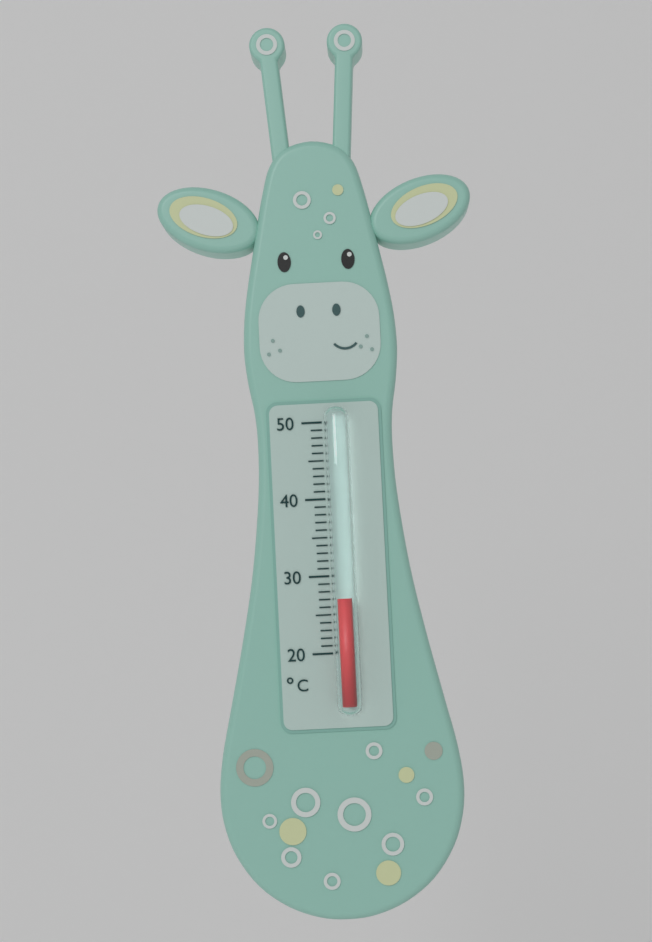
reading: 27 °C
